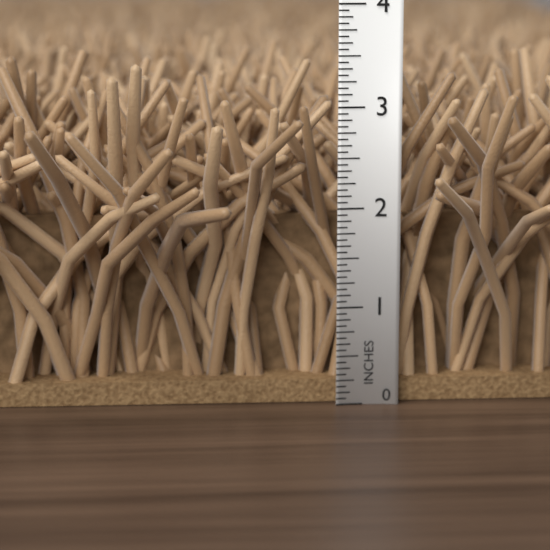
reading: 3.5000 in
